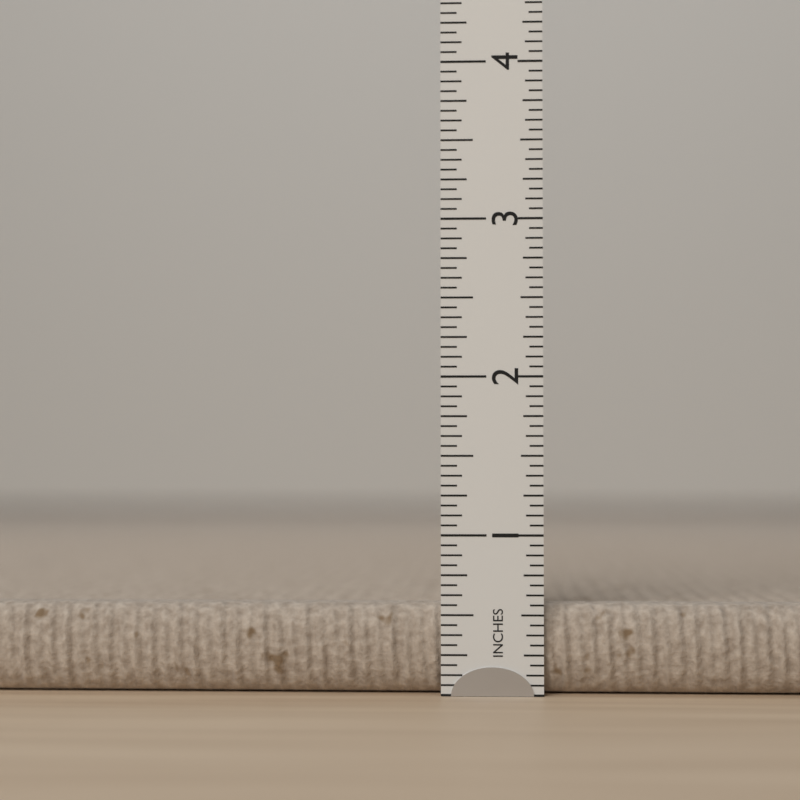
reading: 0.5625 in
